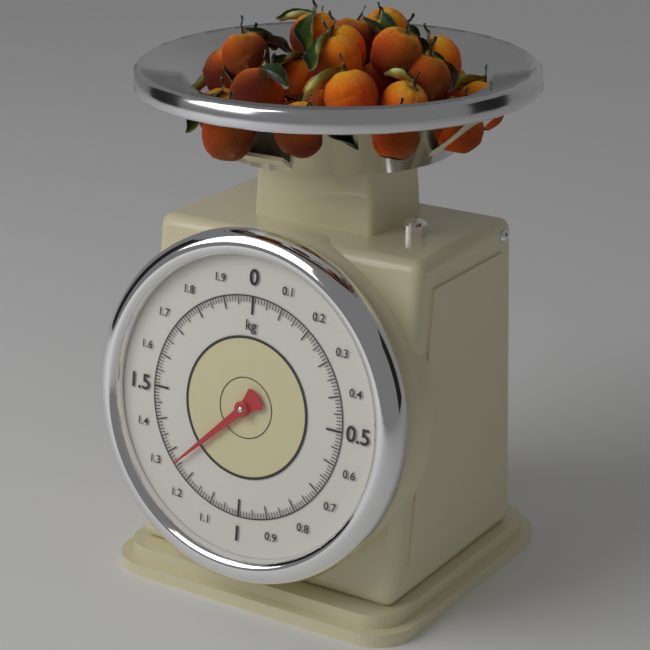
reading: 1.26 kg
